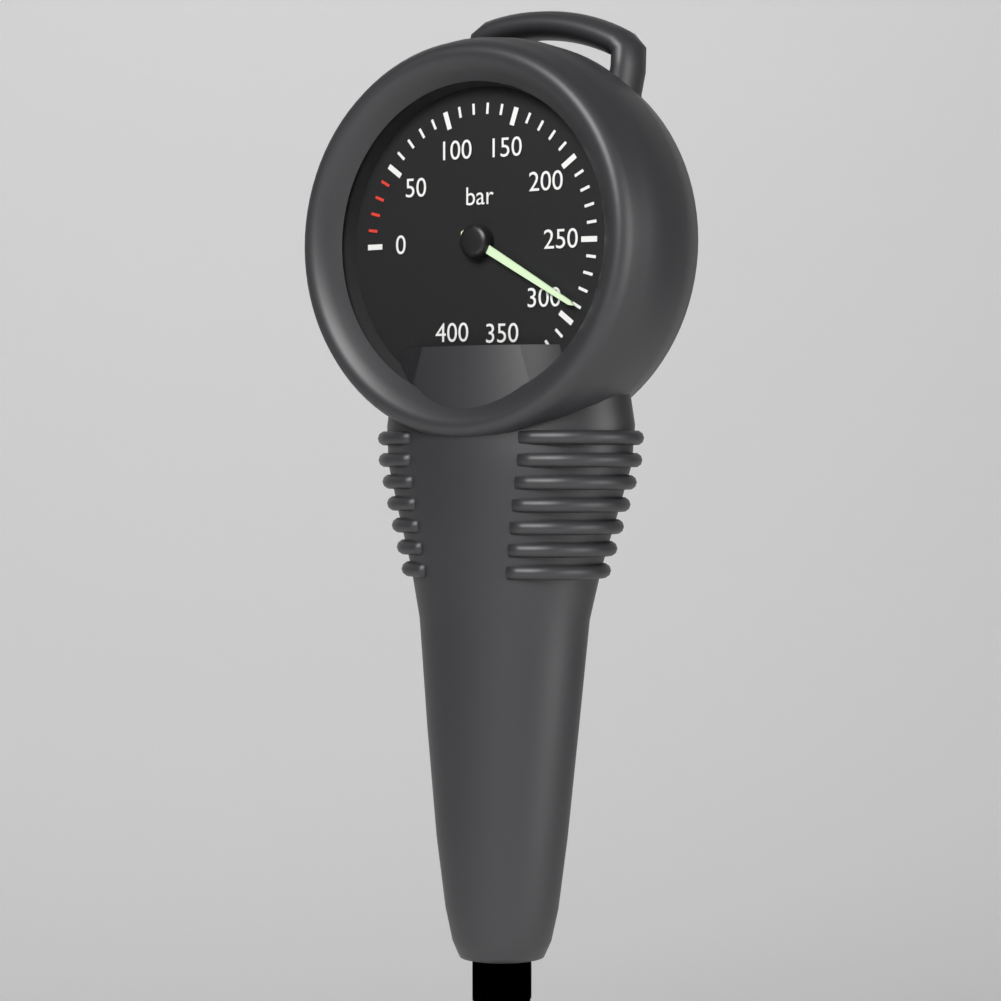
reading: 290 bar
